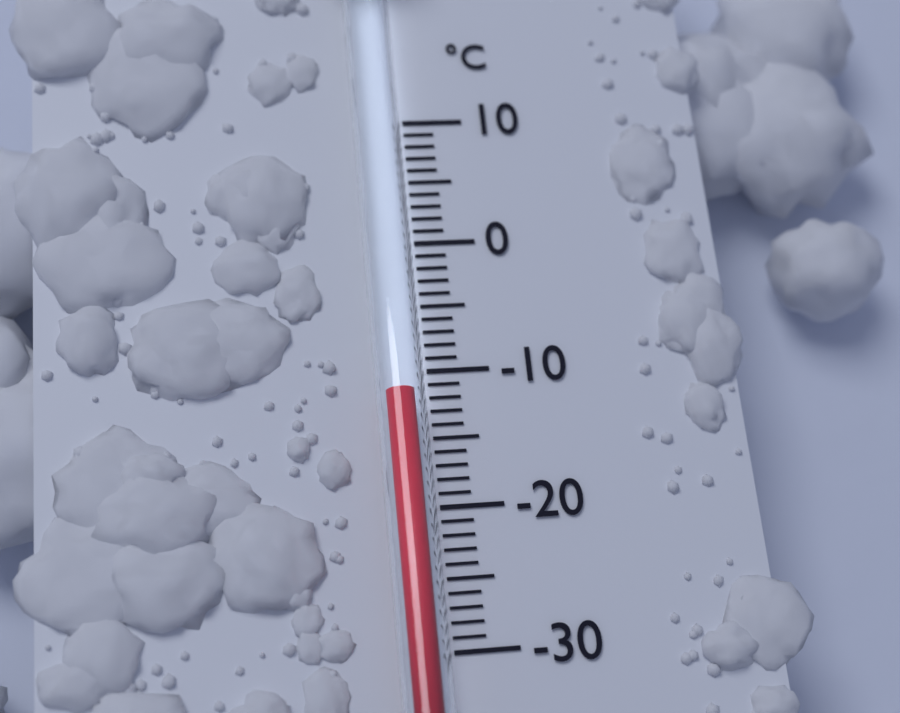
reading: -12 °C
